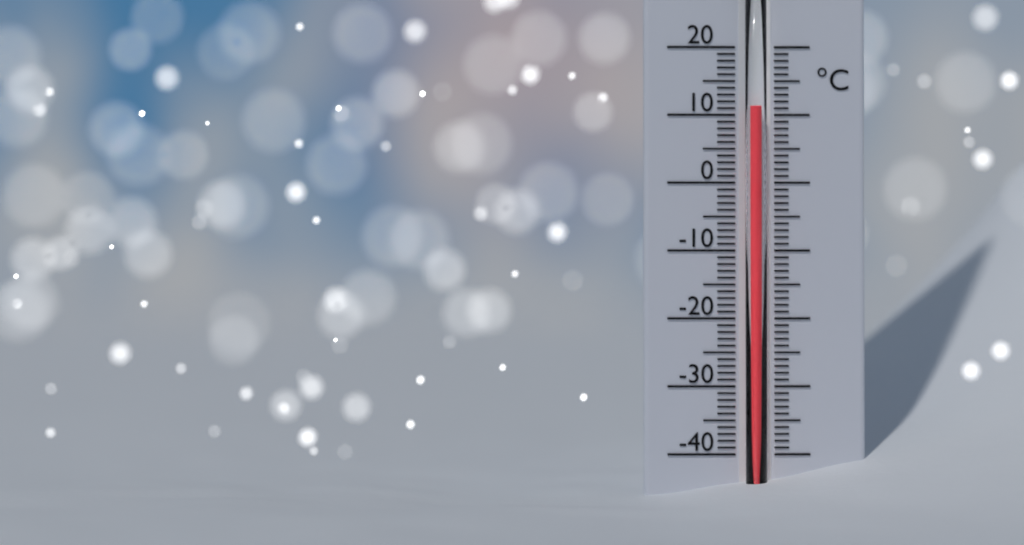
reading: 11 °C
